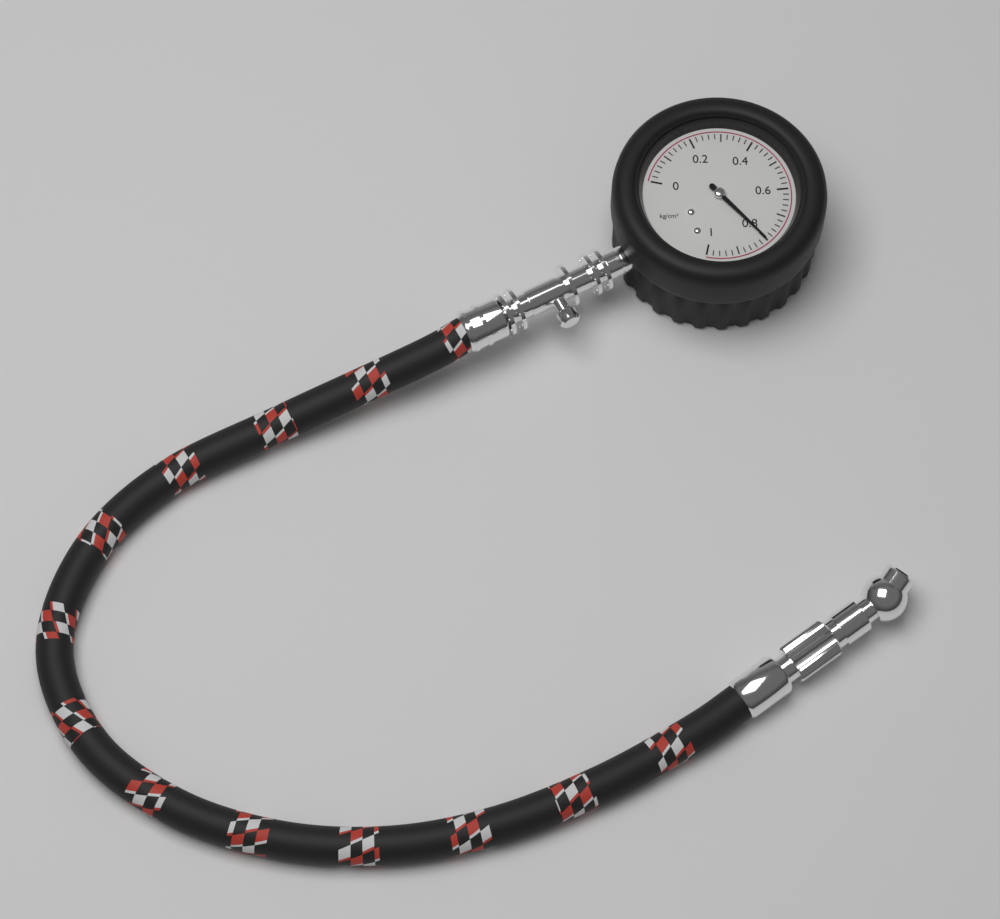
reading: 0.80 kg/cm²
